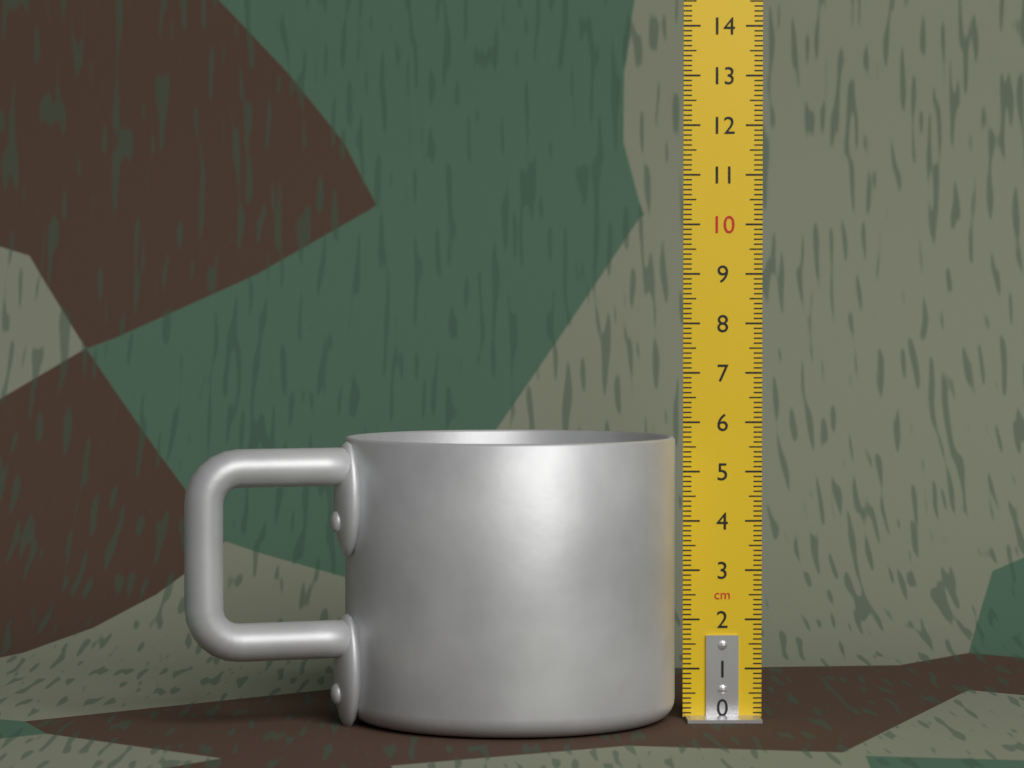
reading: 5.7 cm
